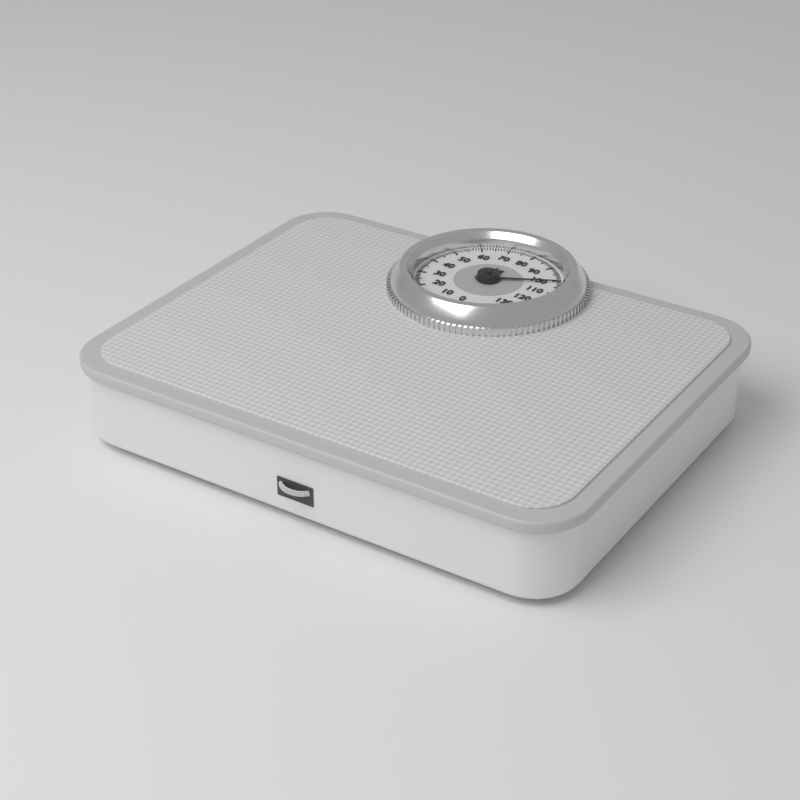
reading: 101 kg
